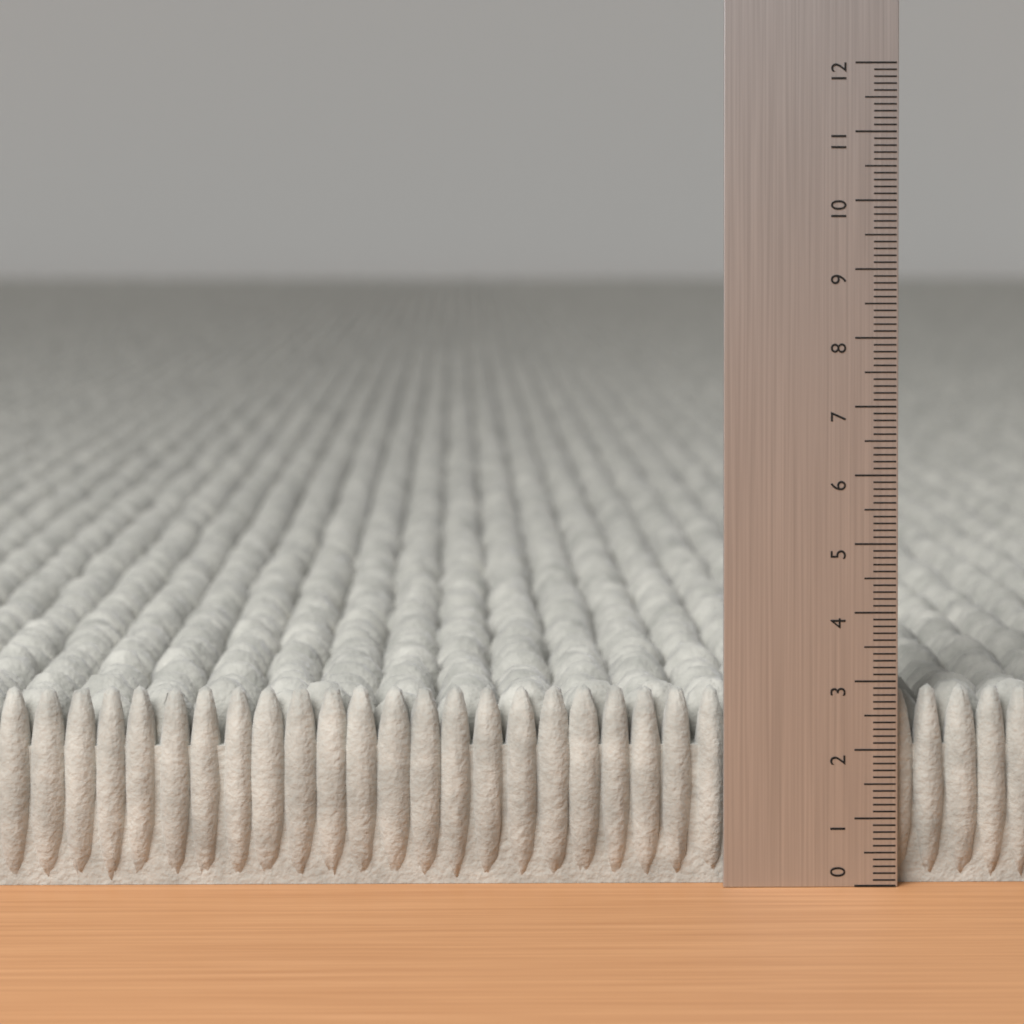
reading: 2.9 (no unit)
